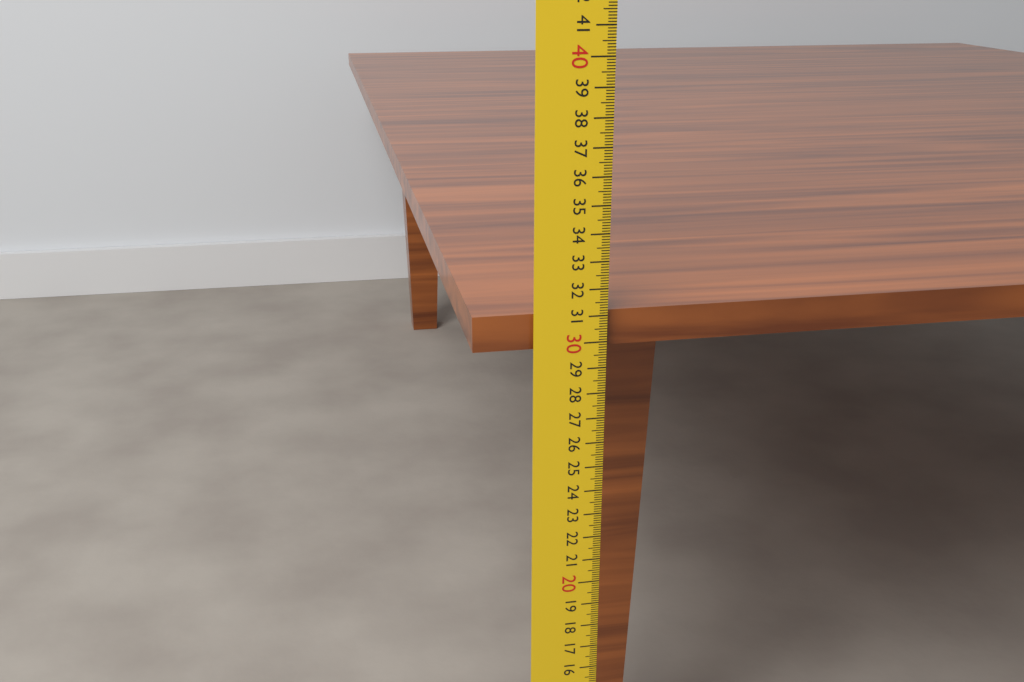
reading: 31.1 cm
